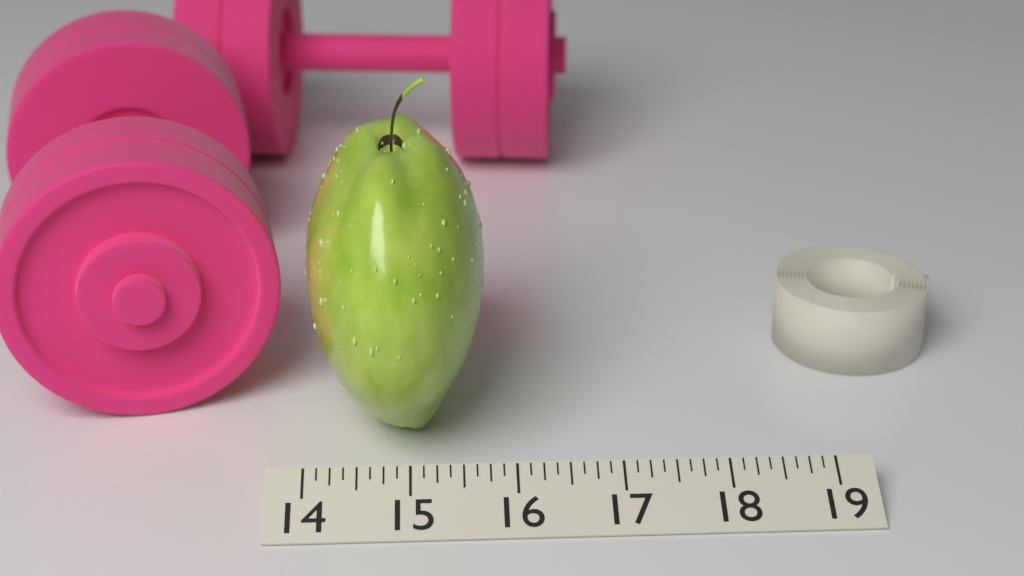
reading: 15.750 (no unit)
